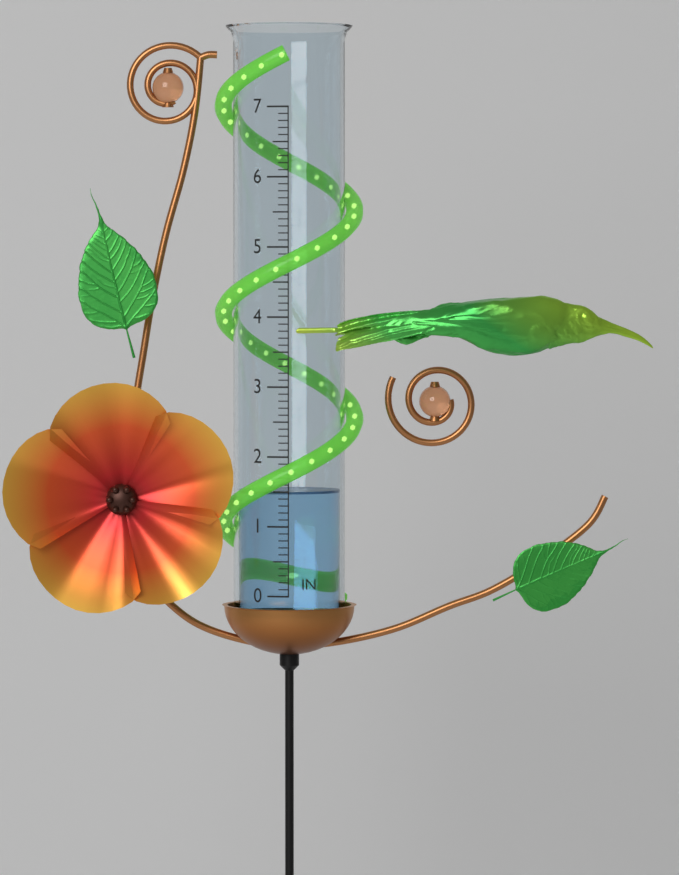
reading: 1.5 in
